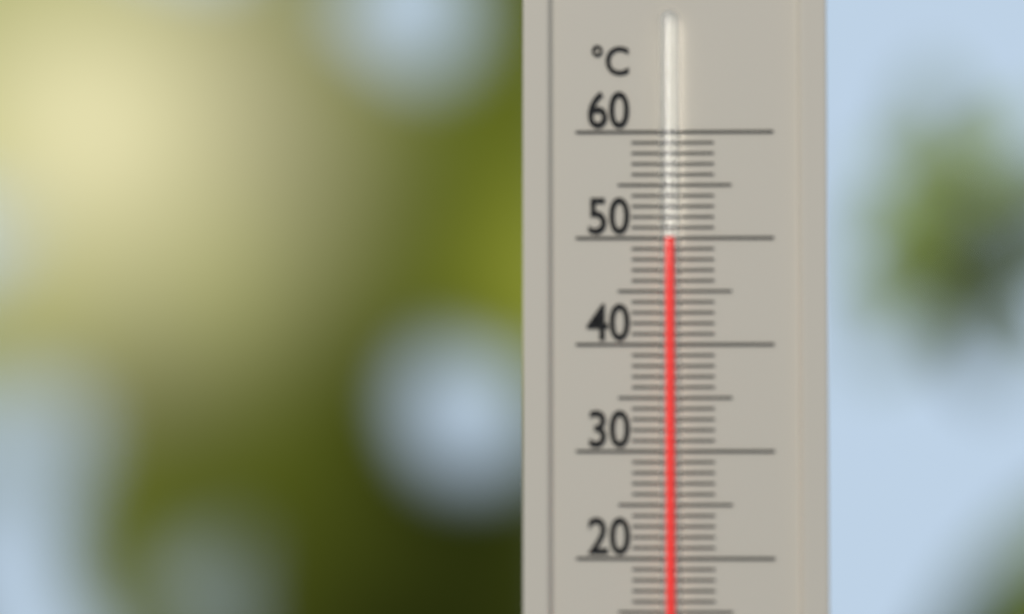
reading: 50 °C
